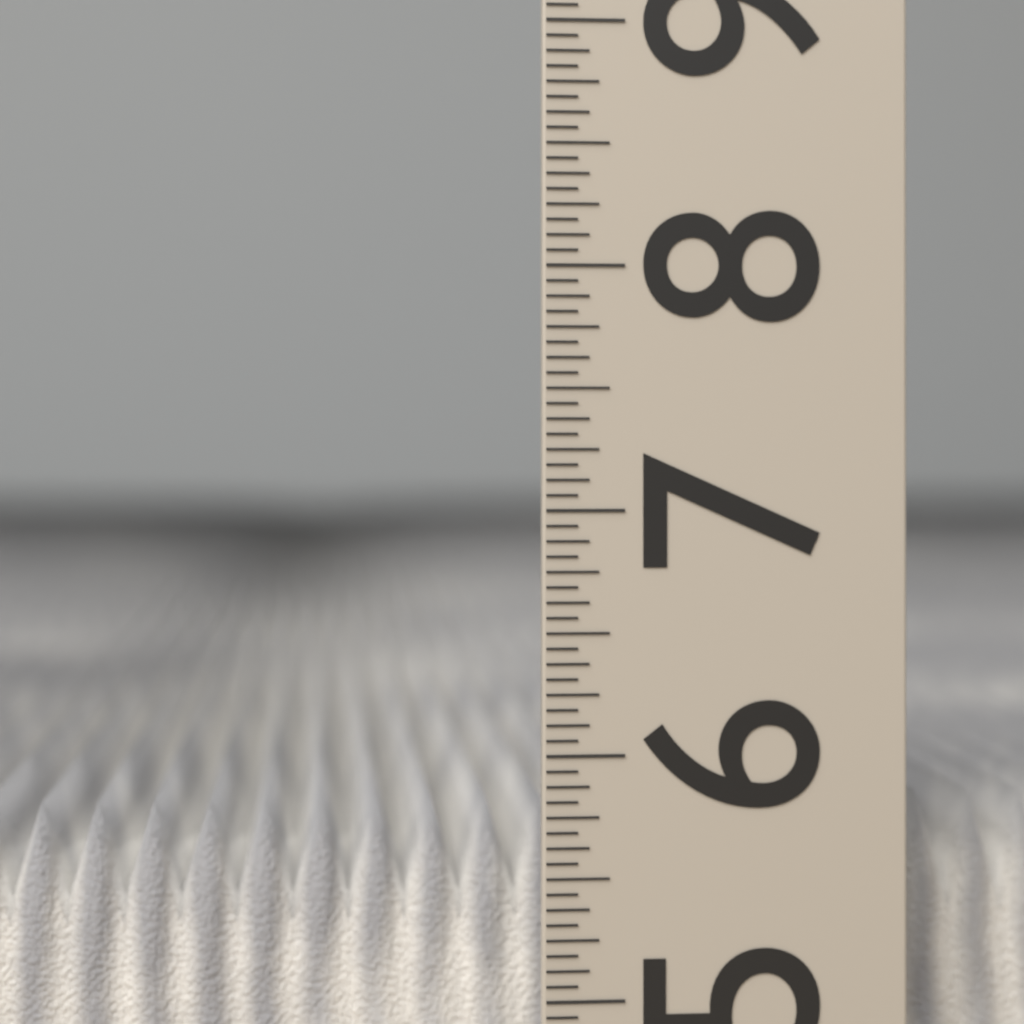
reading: 5.7500 (no unit)
